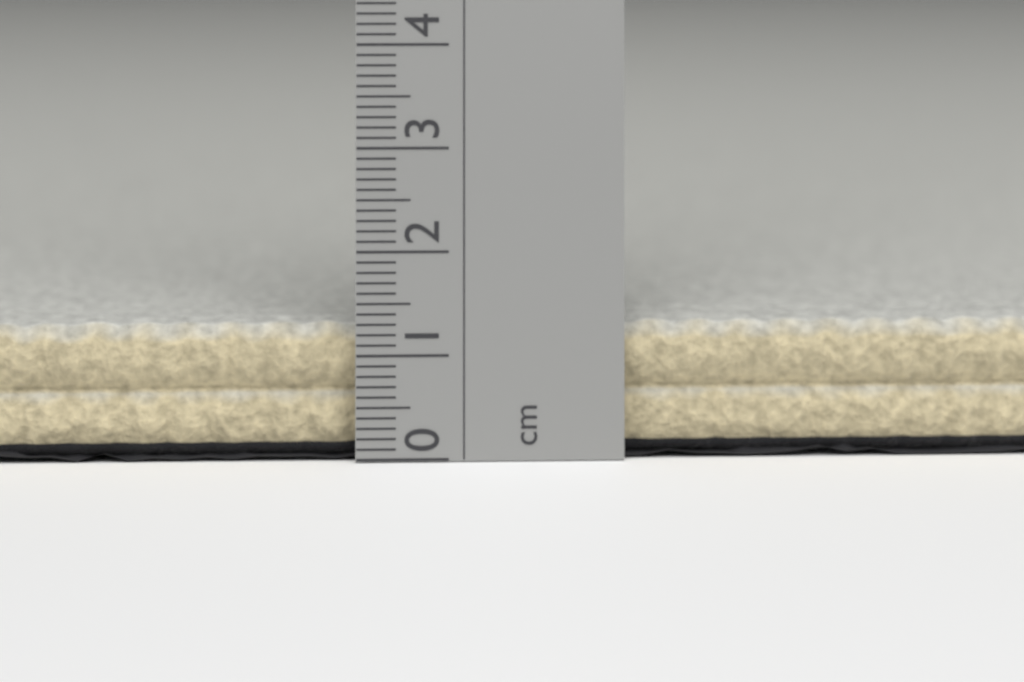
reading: 1.3 cm
